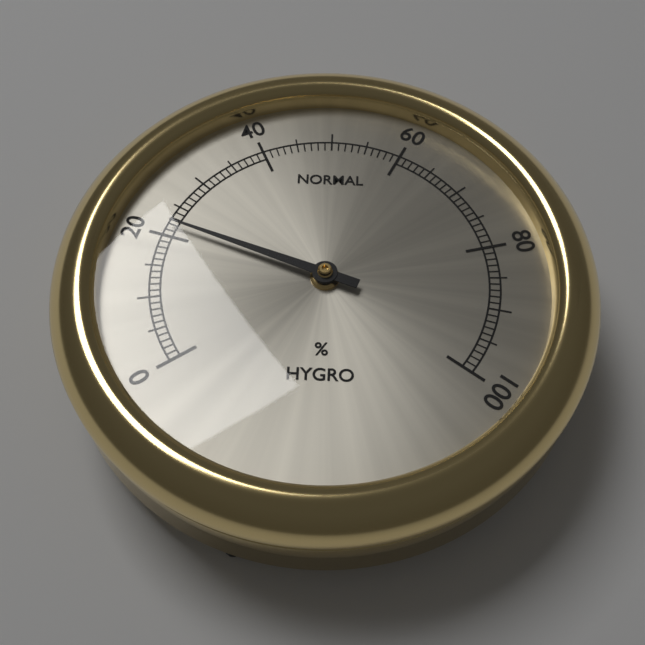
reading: 22 %
